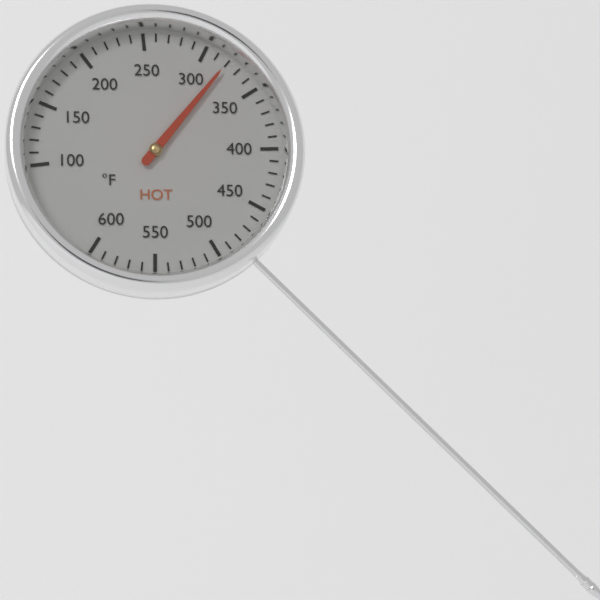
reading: 320 °F
